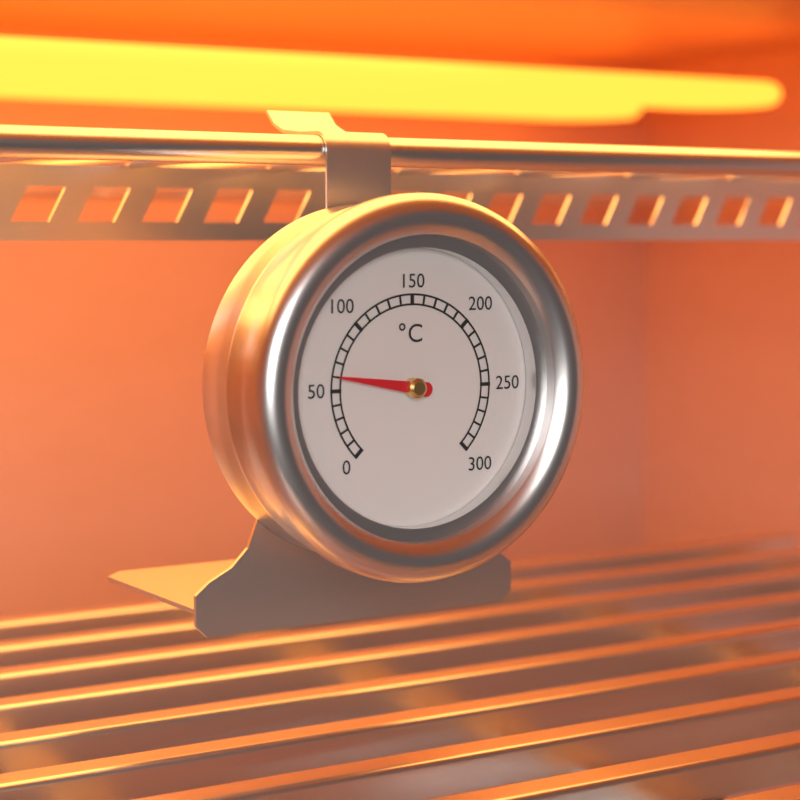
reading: 60 °C
